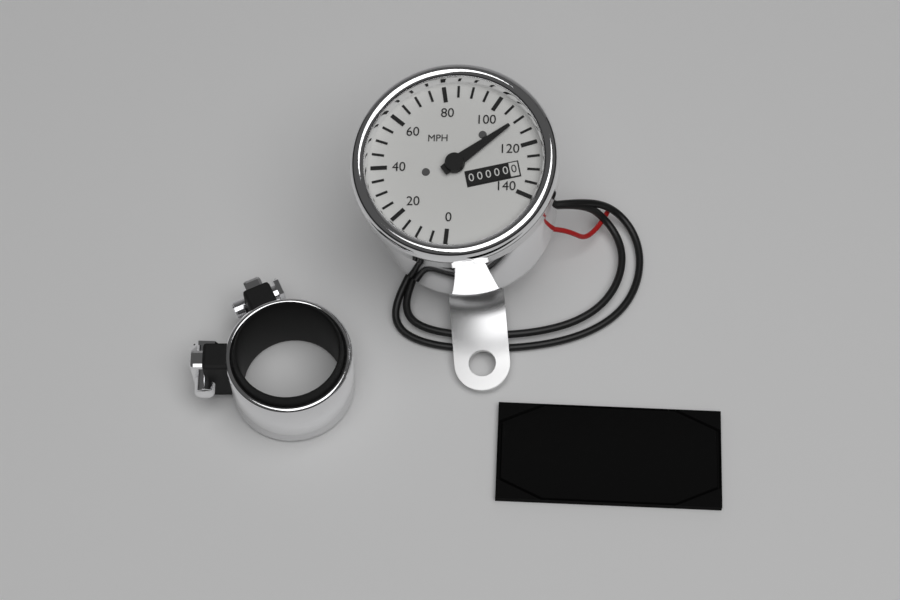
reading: 110 MPH
